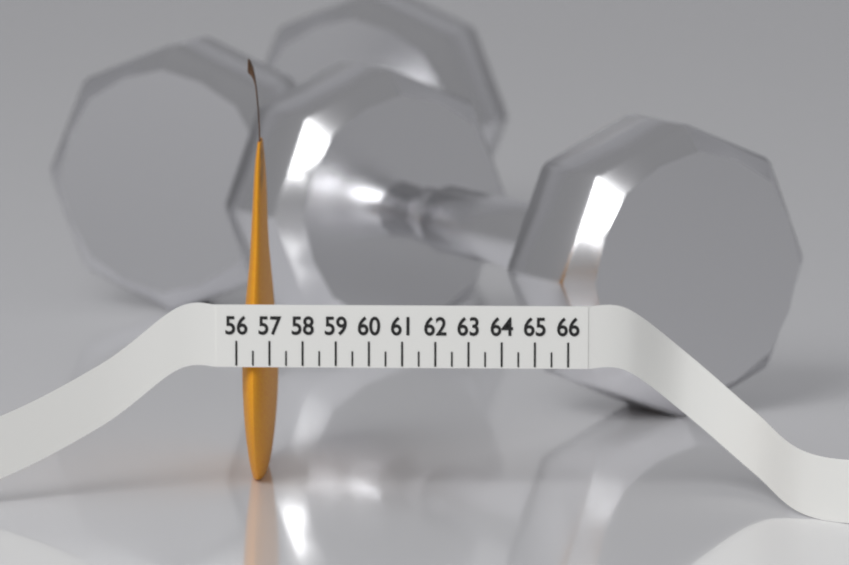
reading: 57.0 (no unit)
